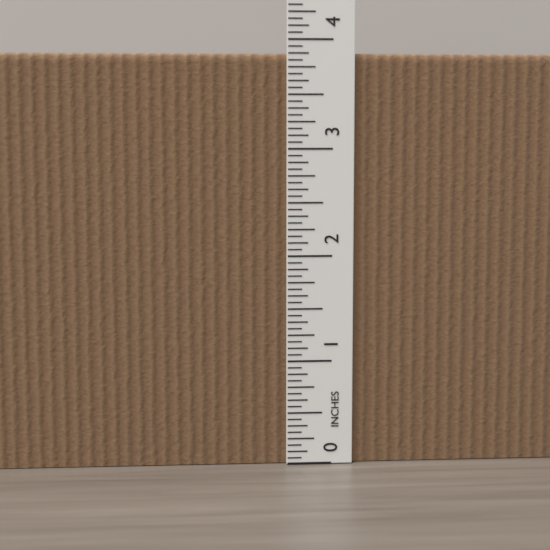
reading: 3.8750 in
